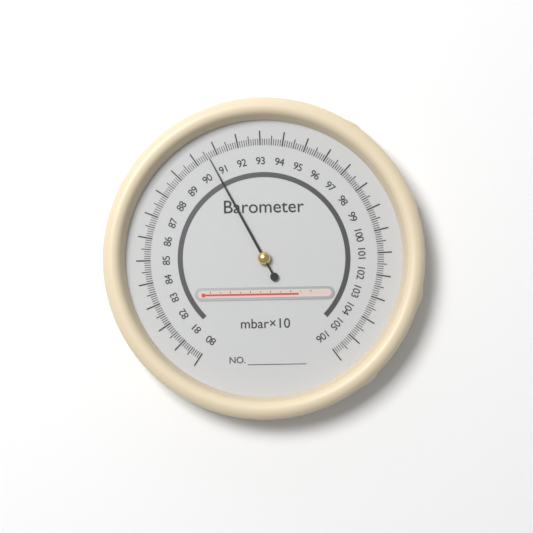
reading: 90.6 mbar×10
